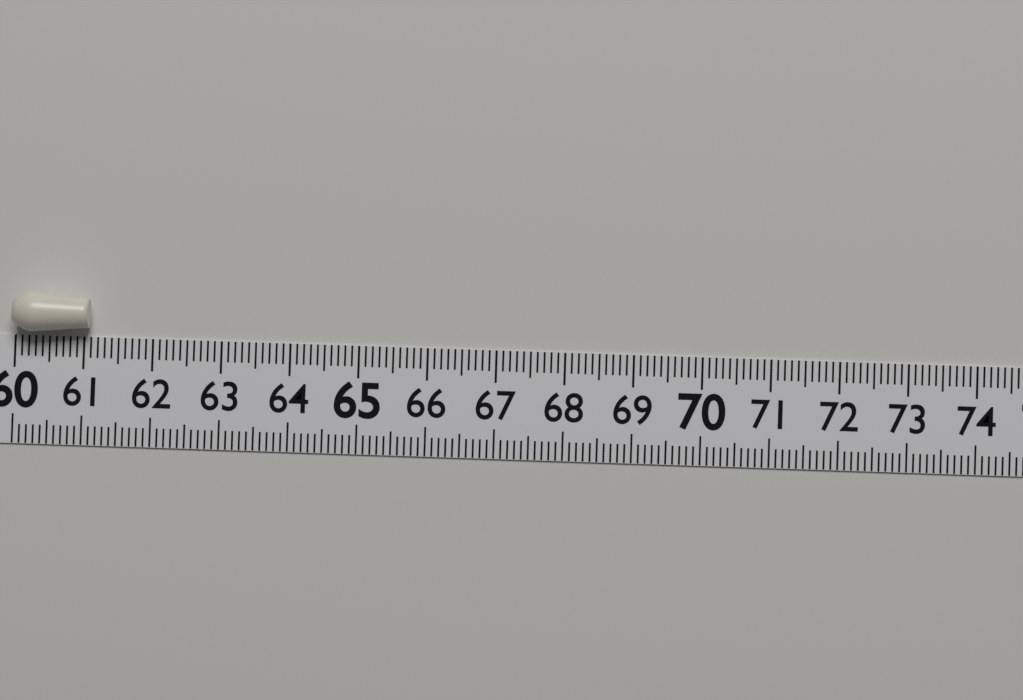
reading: 61.1 (no unit)
